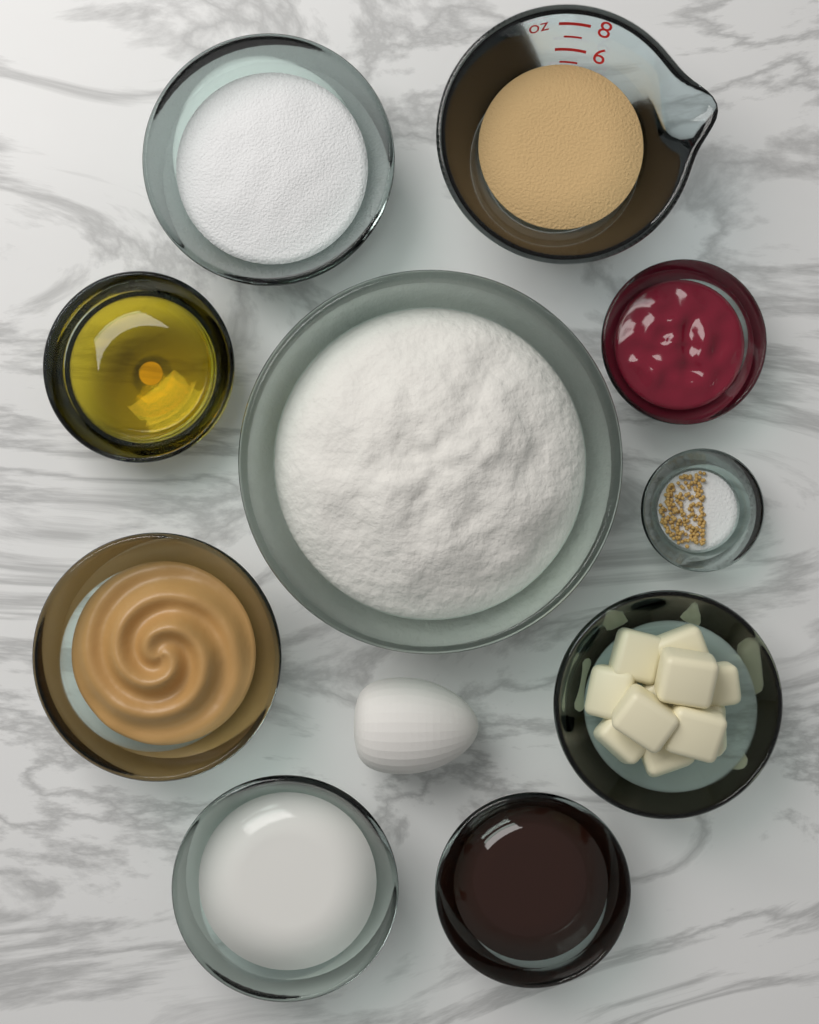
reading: 5 oz
